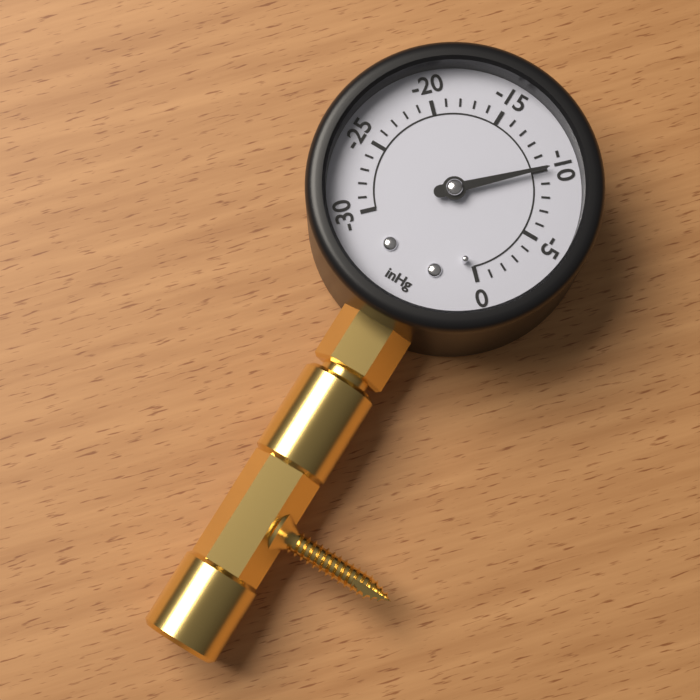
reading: -10 inHg
